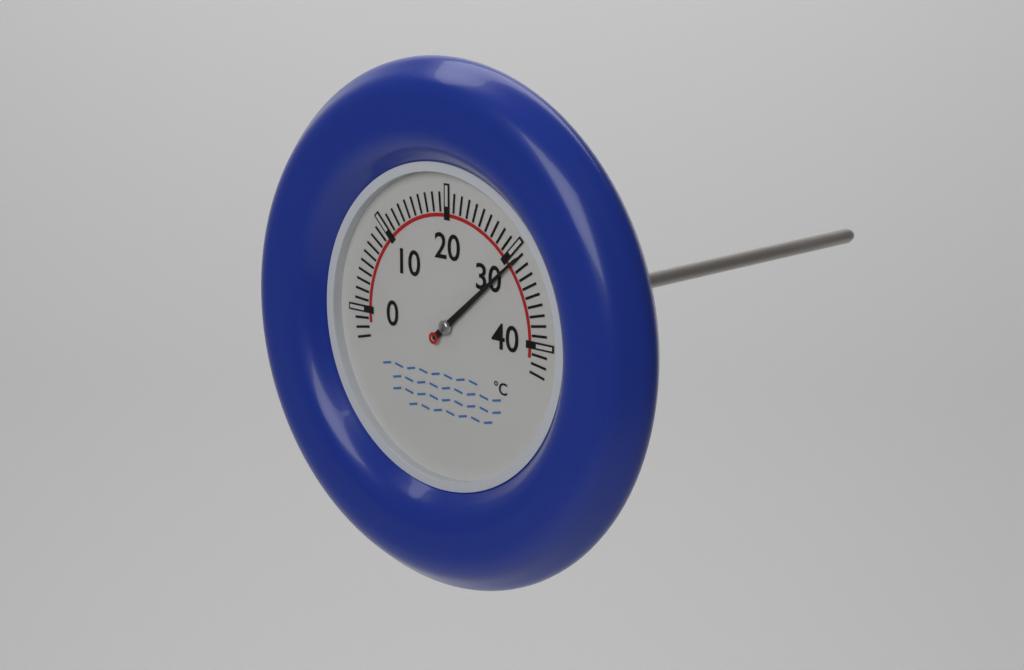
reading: 31 °C
